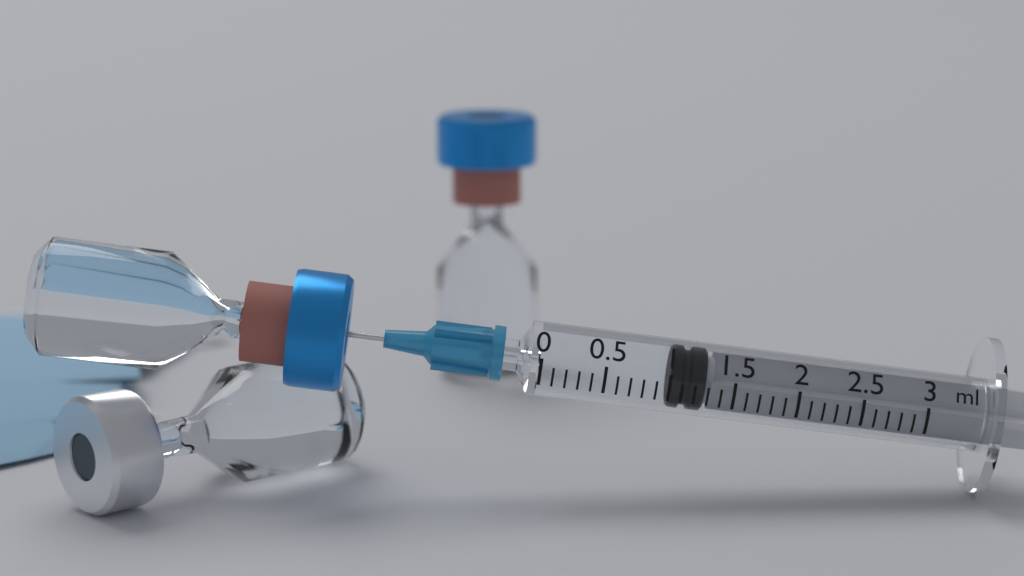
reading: 1.0 ml
